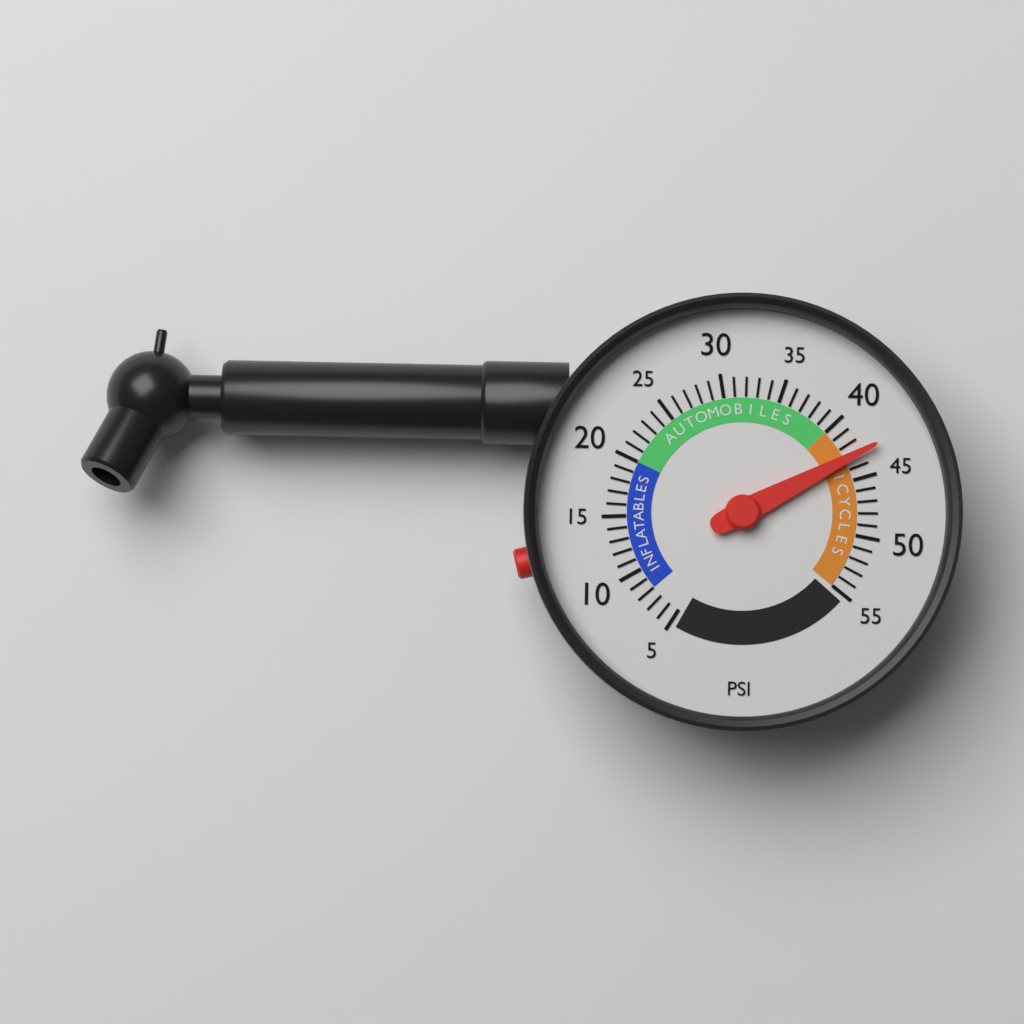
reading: 43 psi
